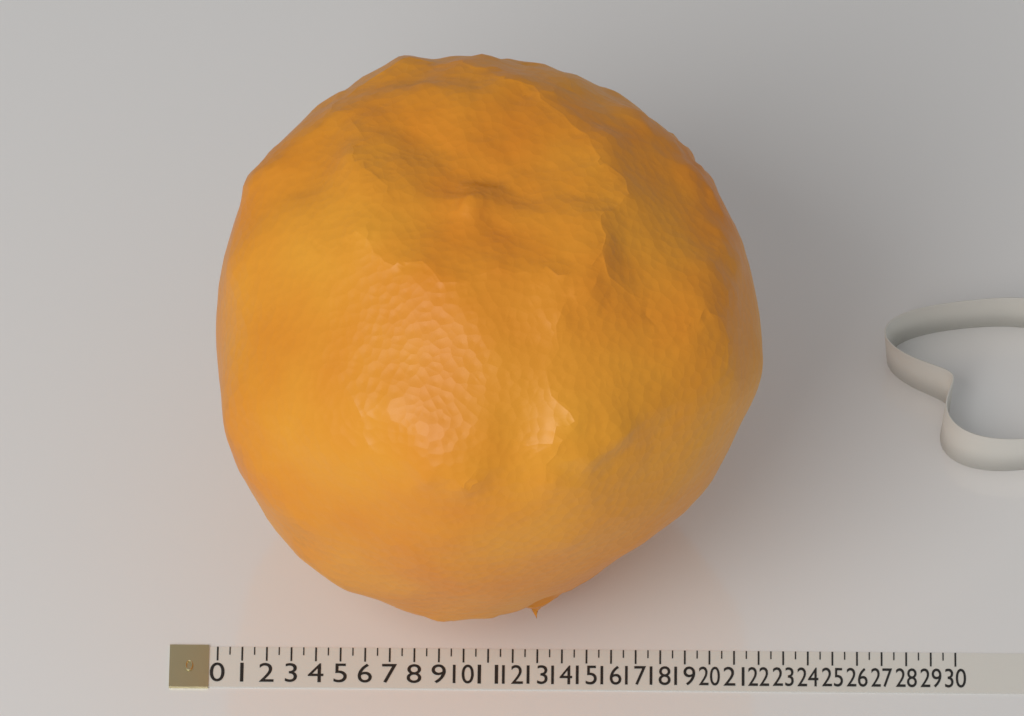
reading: 22.0 (no unit)
